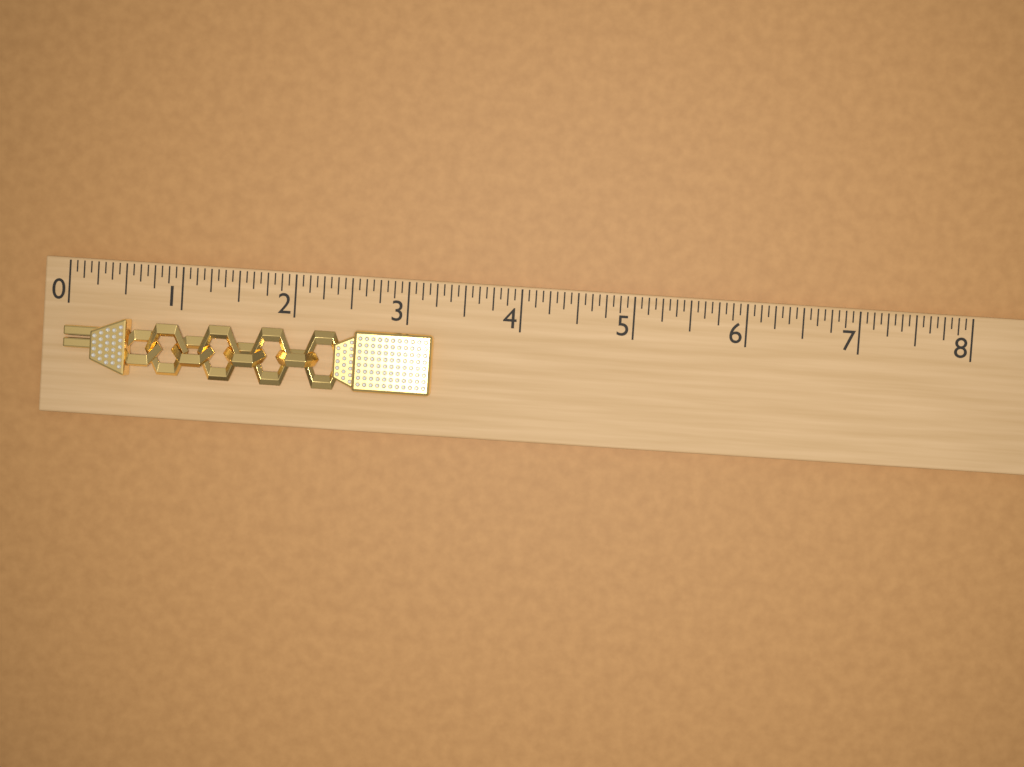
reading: 3.2500 (no unit)
